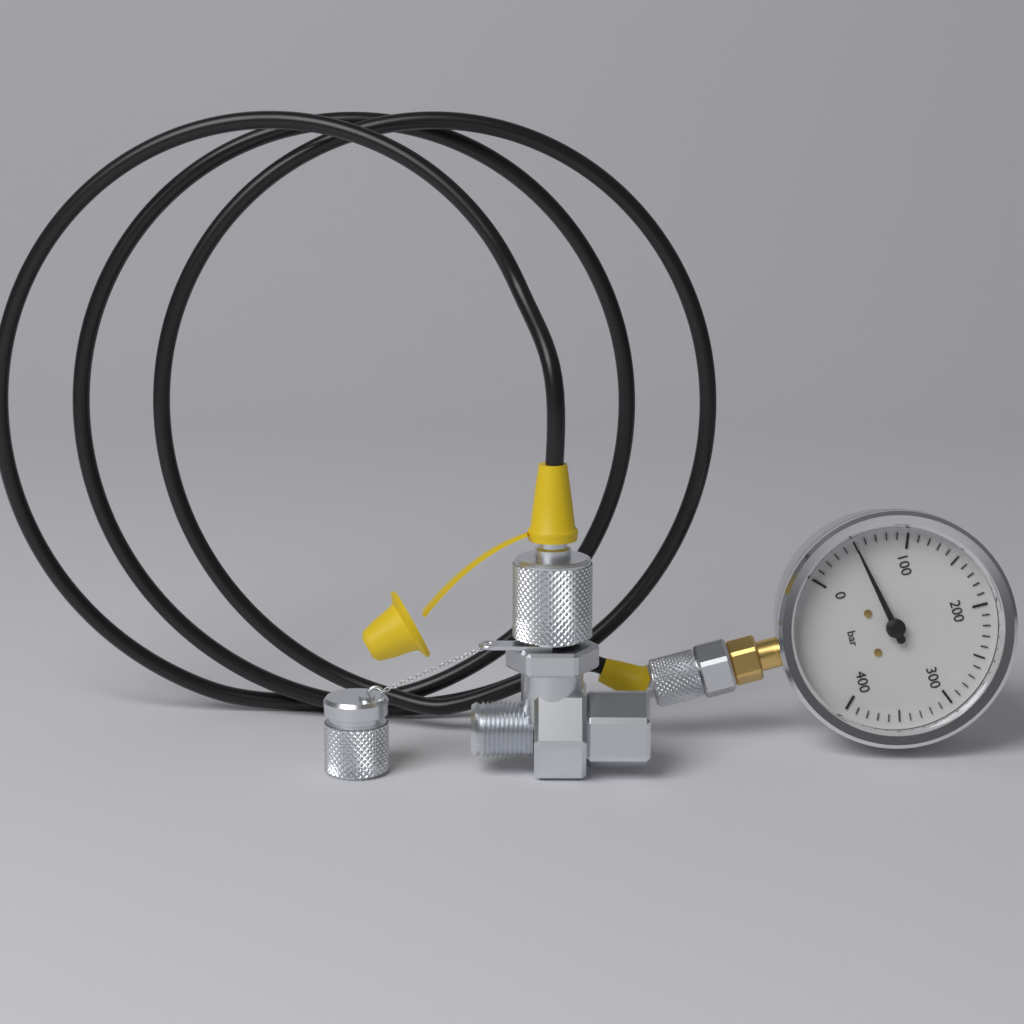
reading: 50 bar
